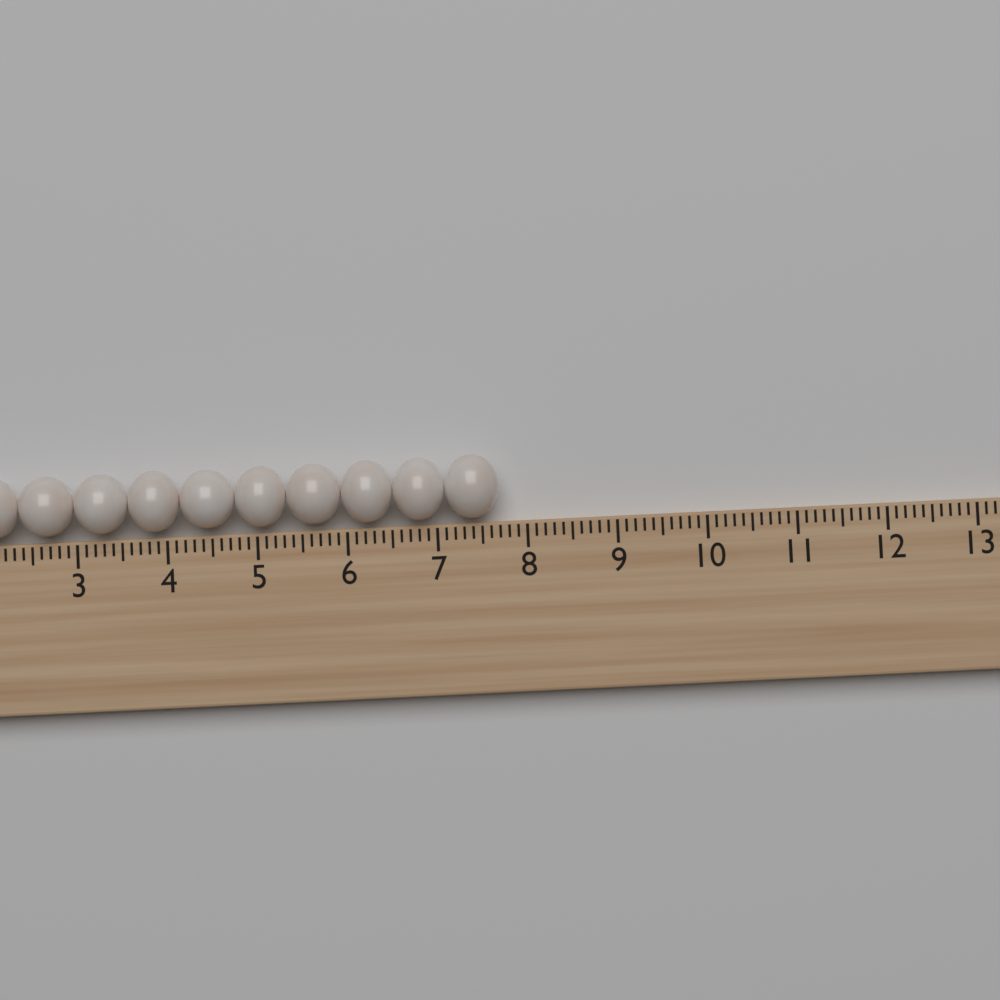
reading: 7.7 (no unit)
